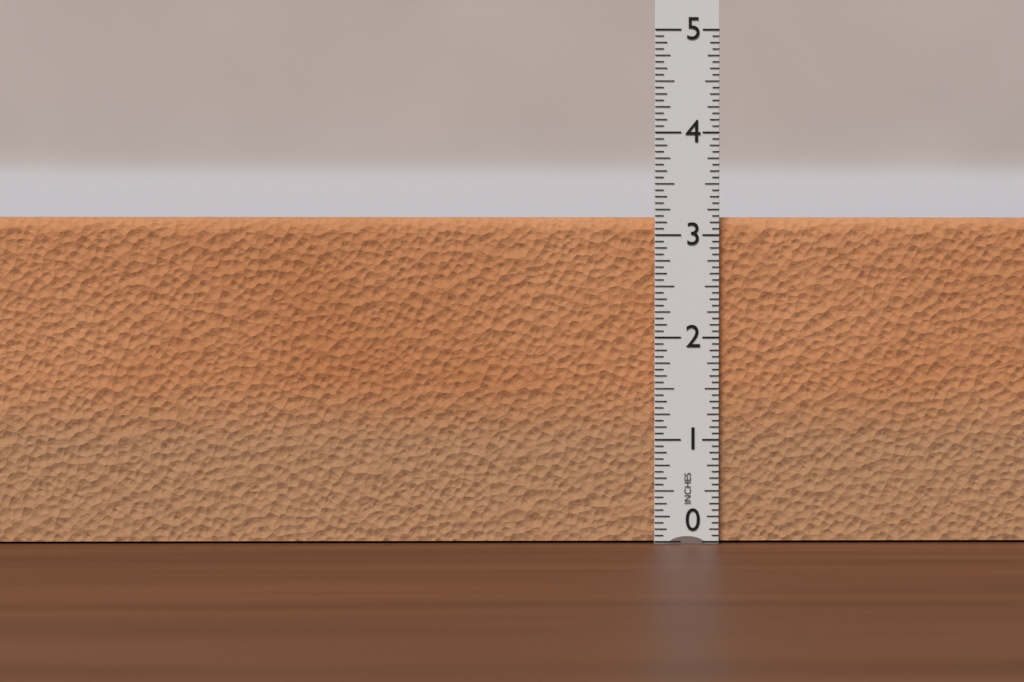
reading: 3.1875 in
